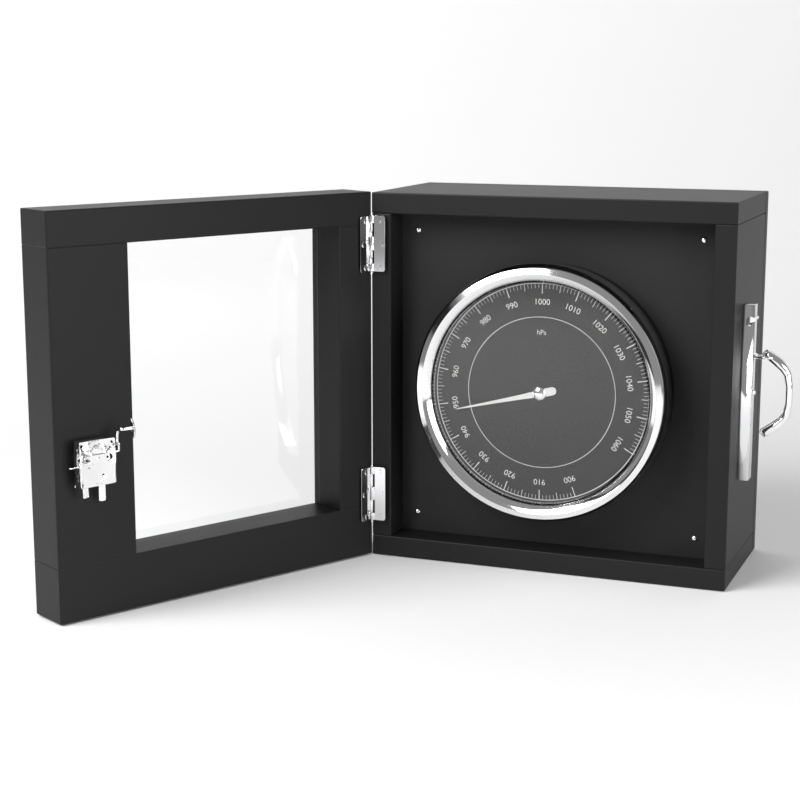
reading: 948 hPa
